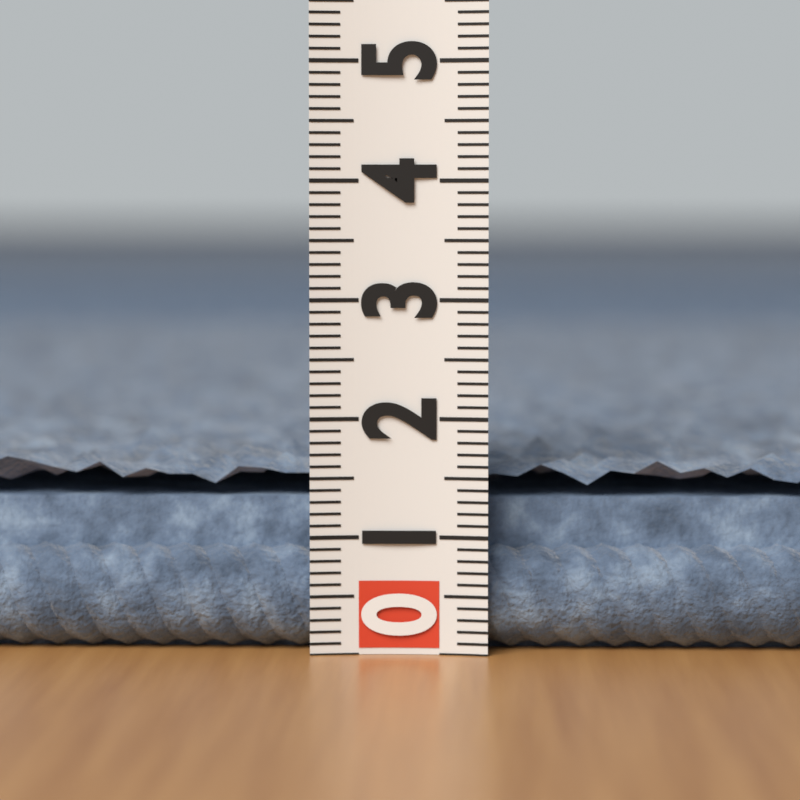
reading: 1.7 (no unit)
